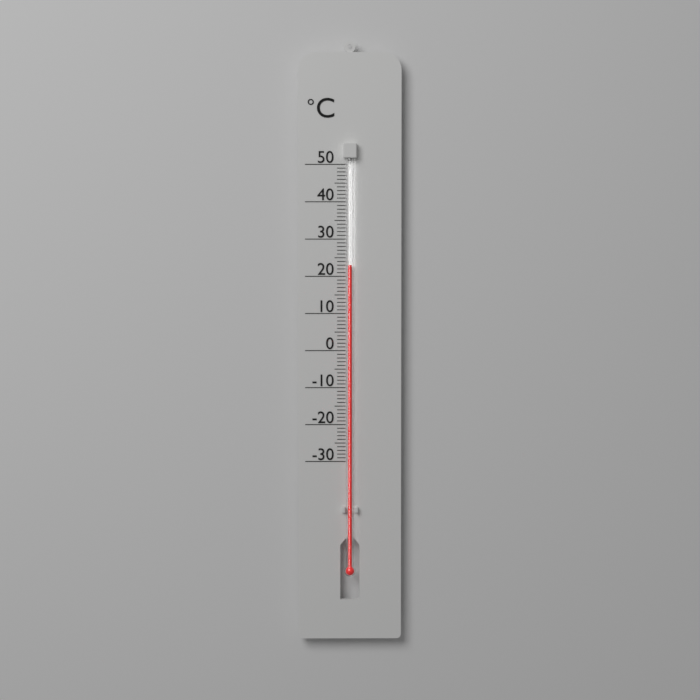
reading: 23 °C
